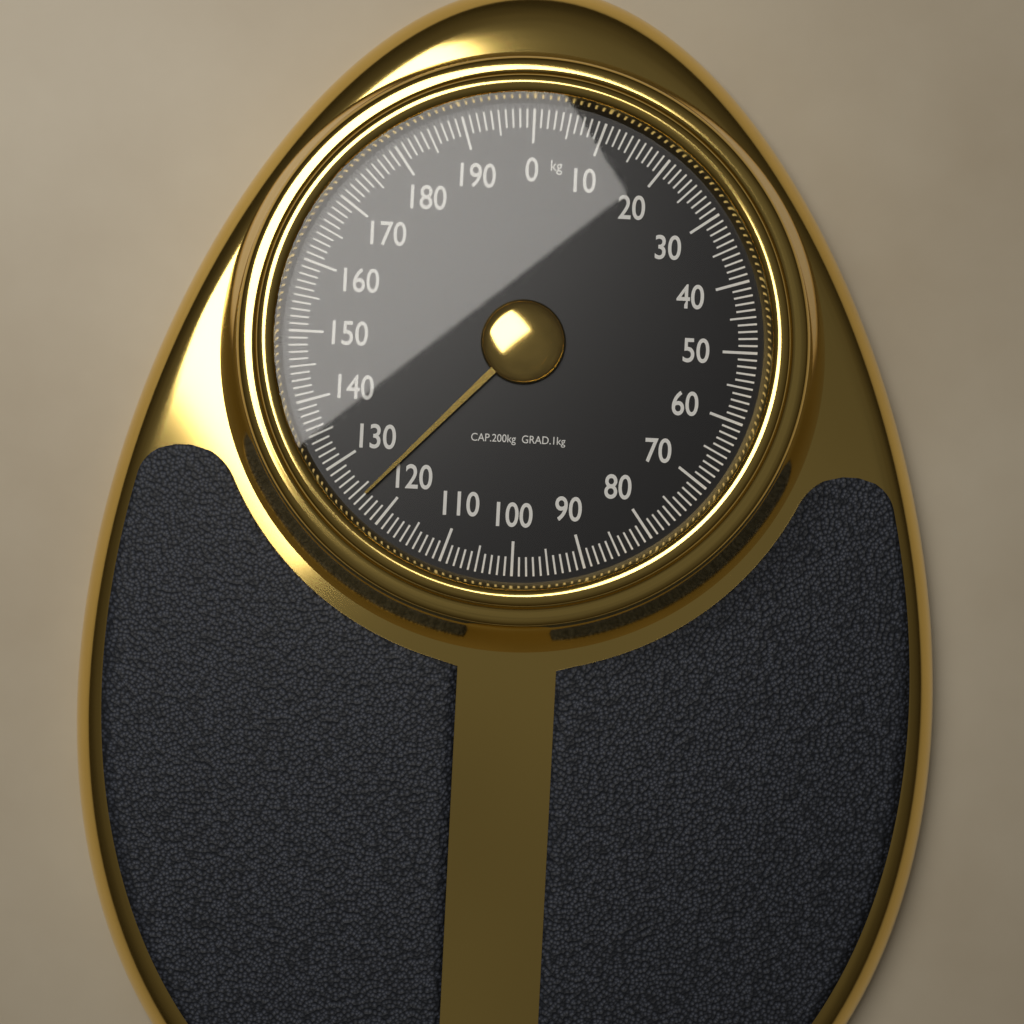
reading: 124 kg
